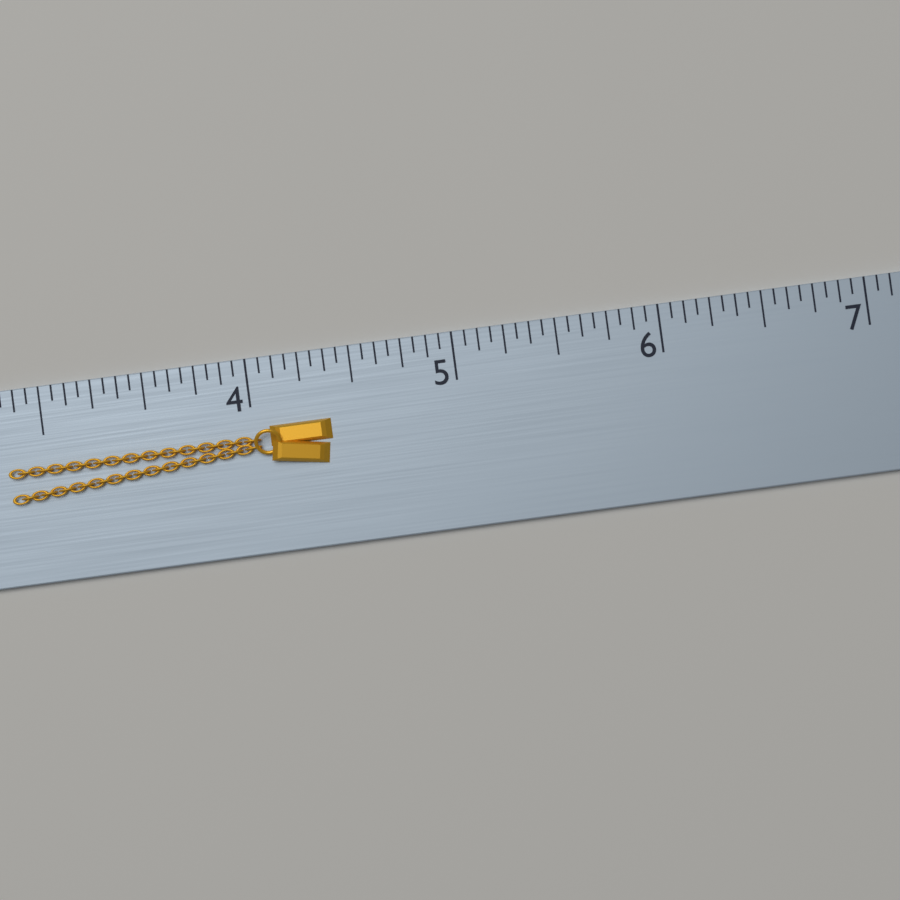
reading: 4.3750 (no unit)
